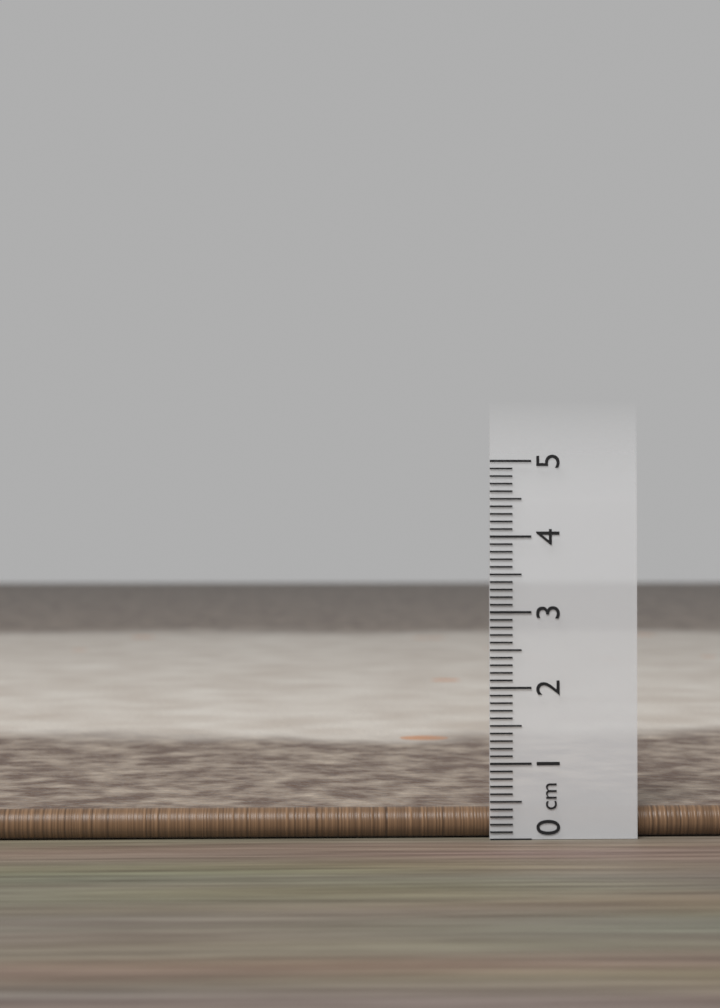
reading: 0.4 cm
